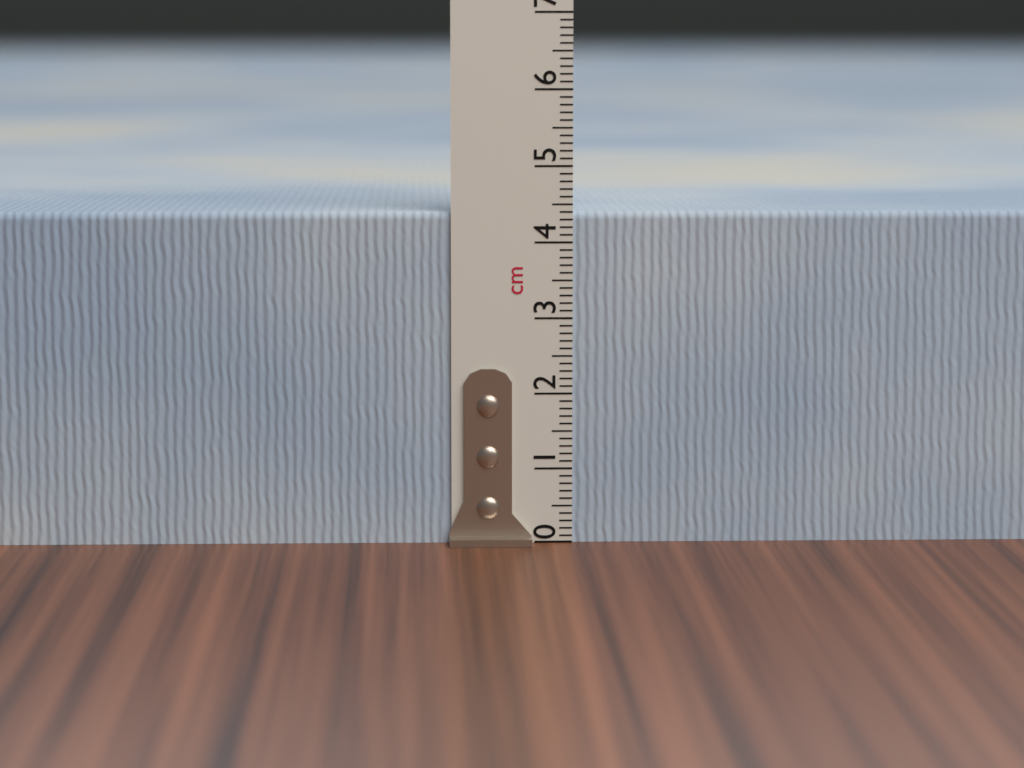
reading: 4.4 cm
